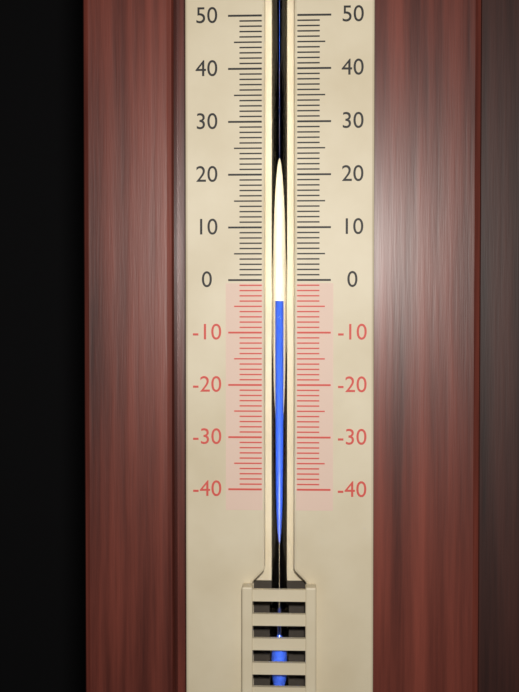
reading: -4 (no unit)
